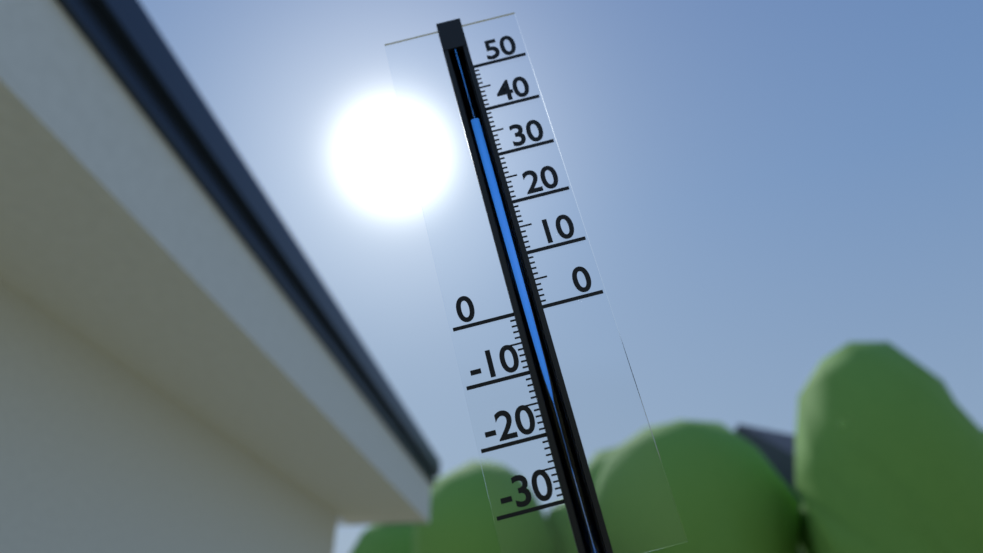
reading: 38 (no unit)
